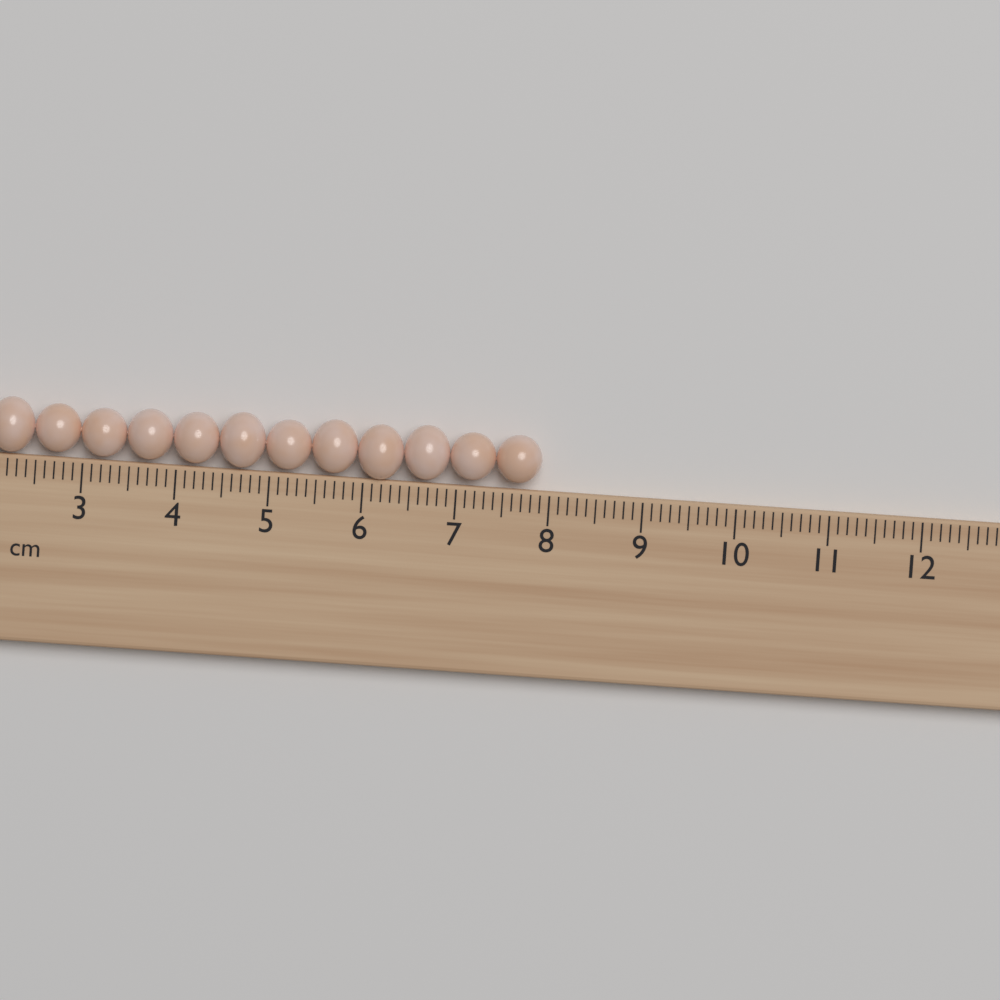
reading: 7.9 cm
